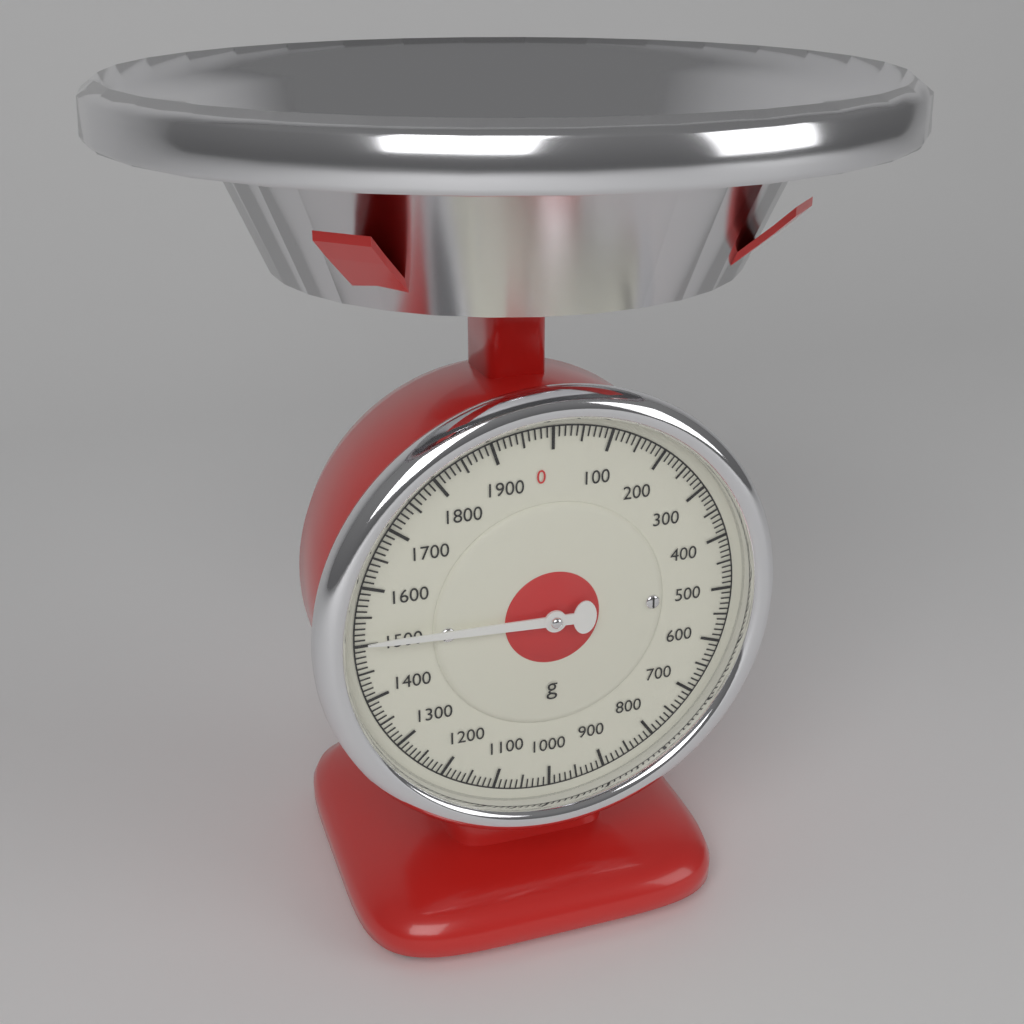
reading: 1510 g
